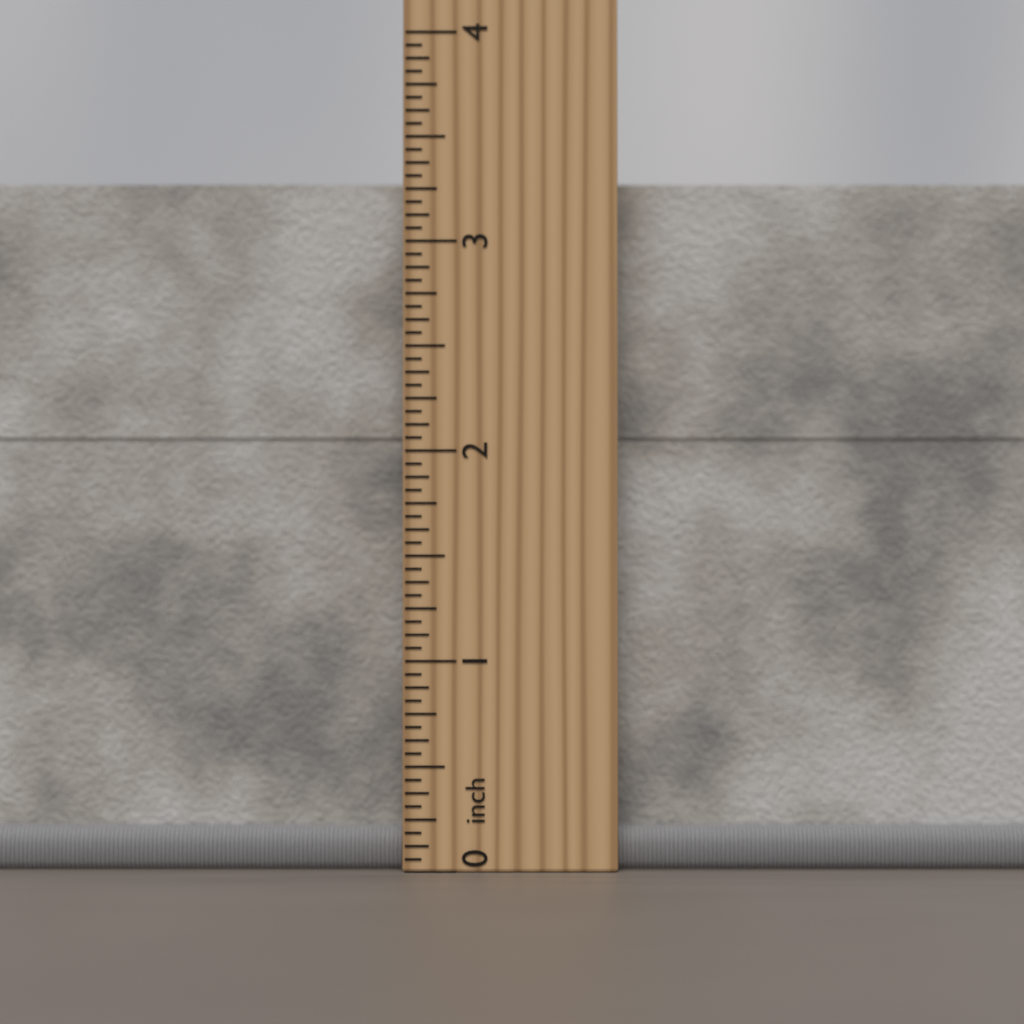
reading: 3.3125 inch
